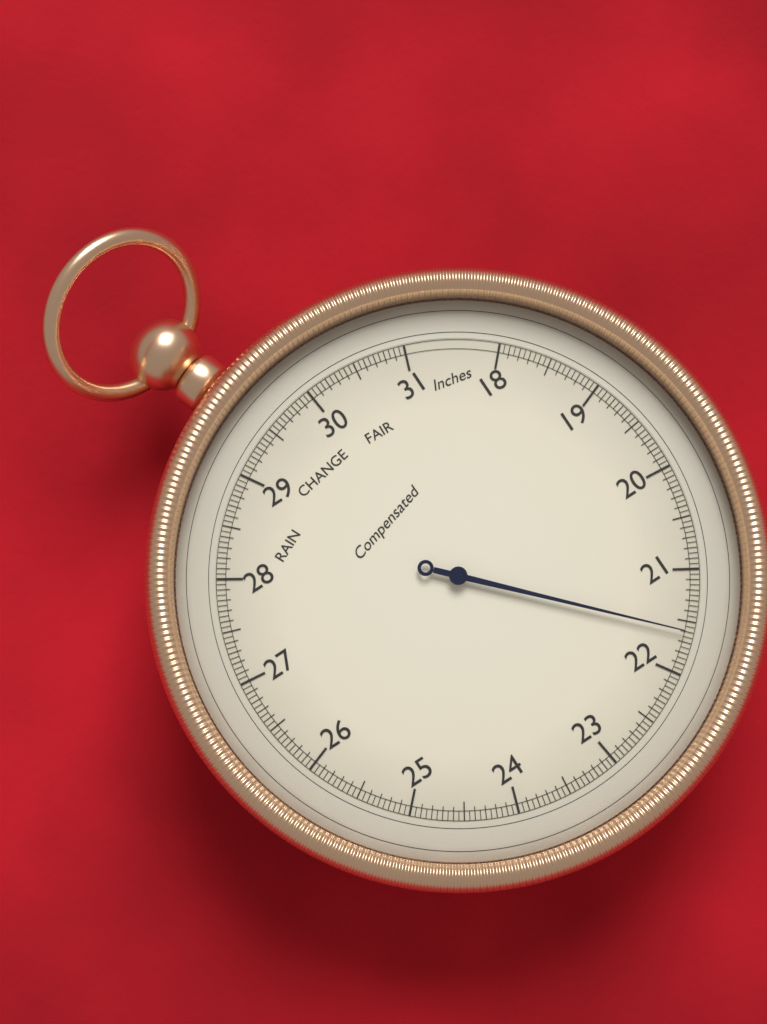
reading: 21.60 inHg
